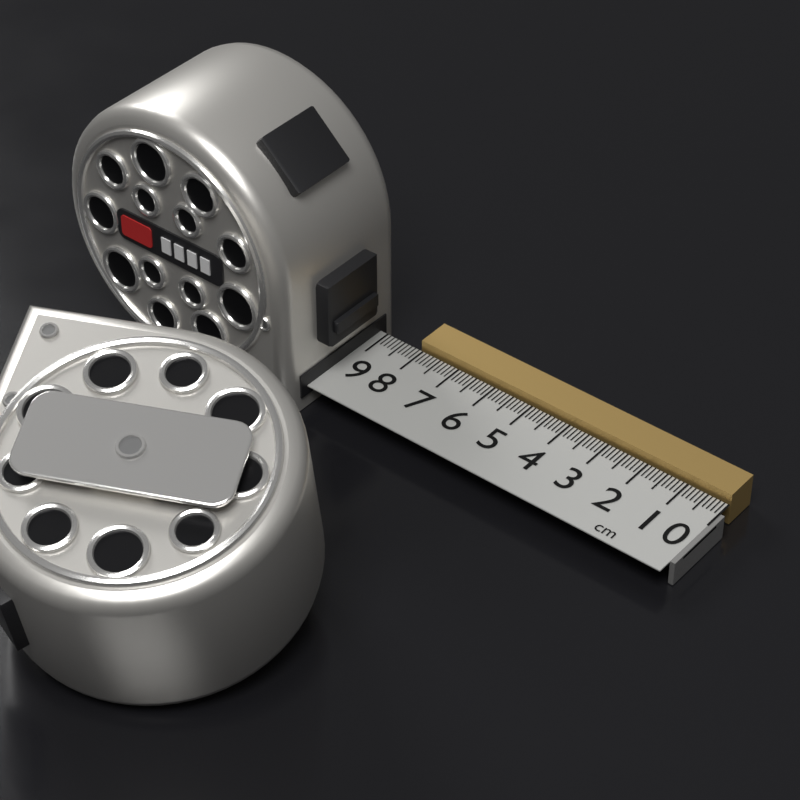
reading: 8.1 cm
